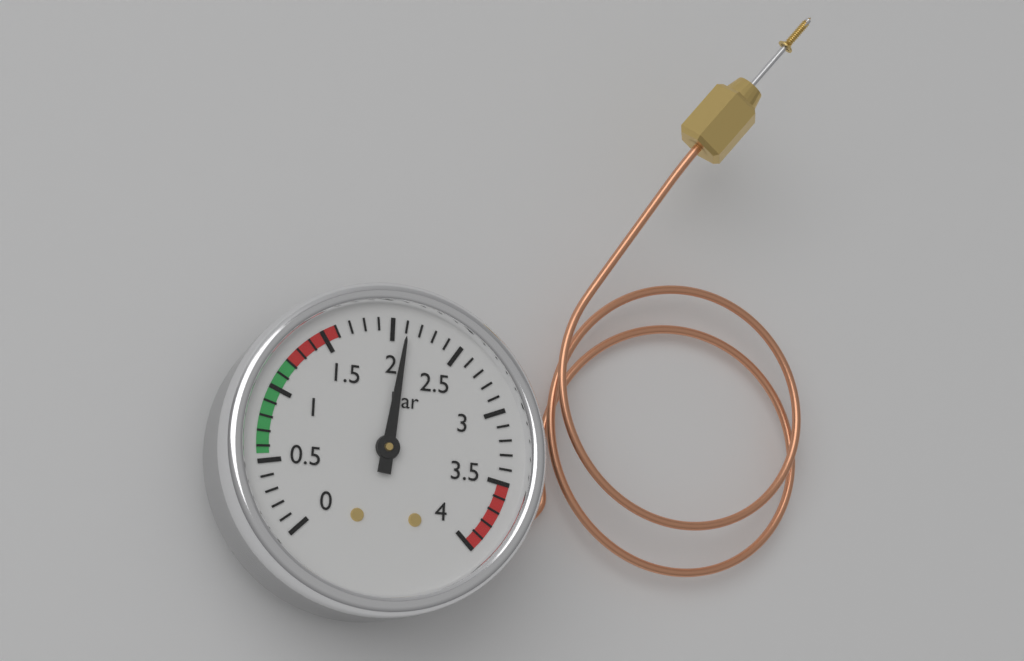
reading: 2.1 bar
